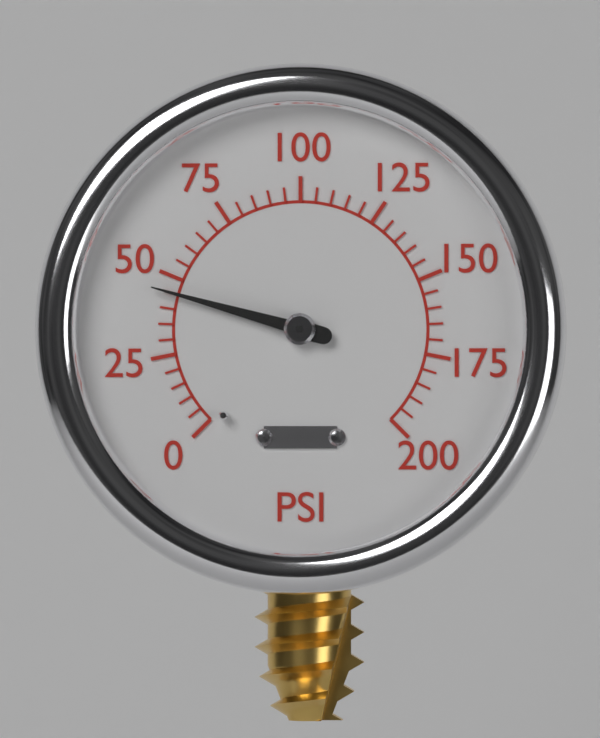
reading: 45 psi
